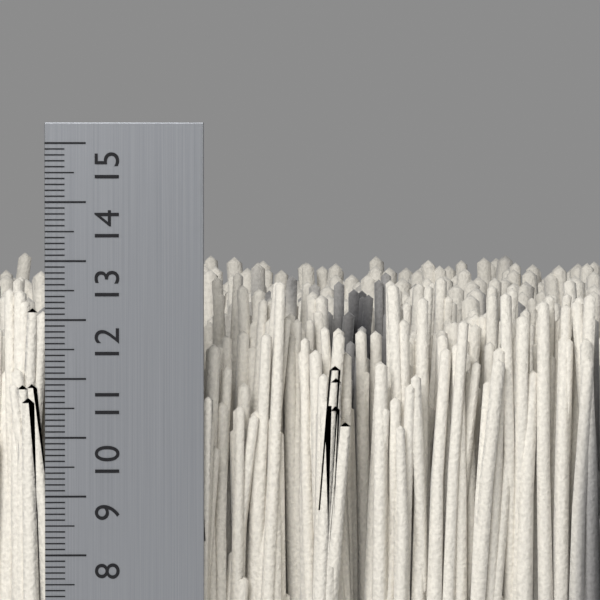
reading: 12.8 cm
